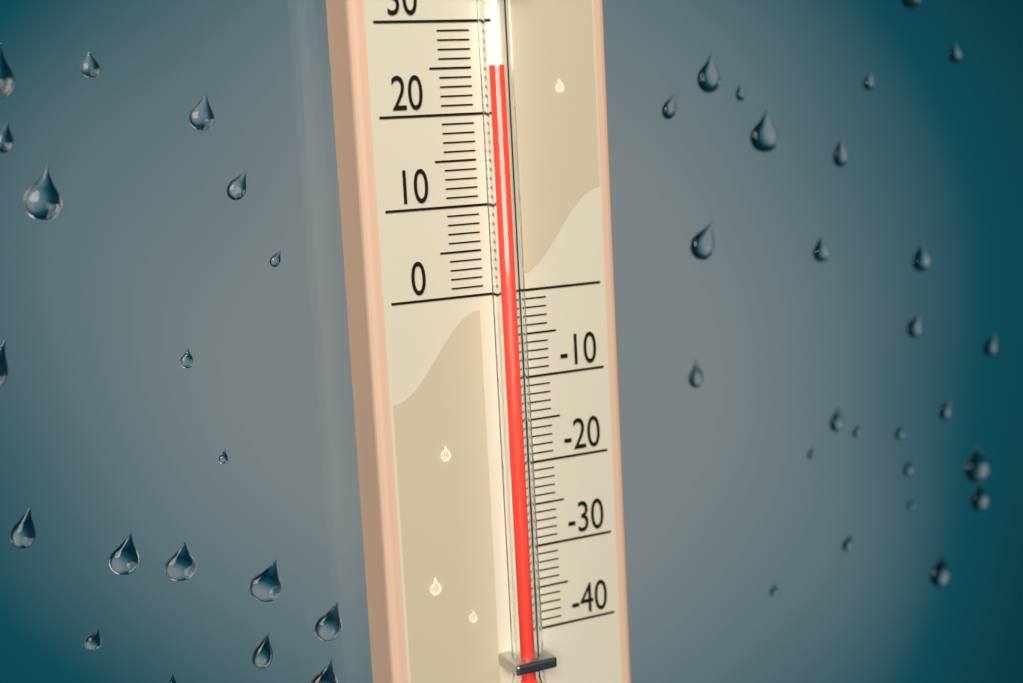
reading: 25 (no unit)
